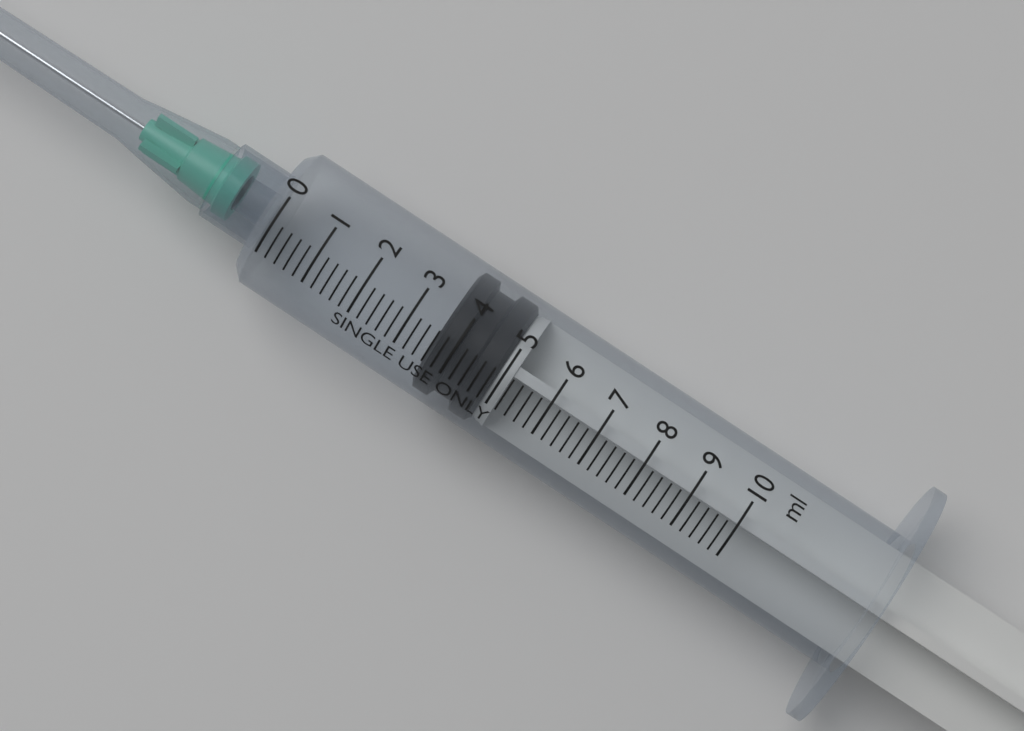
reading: 3.6 ml
